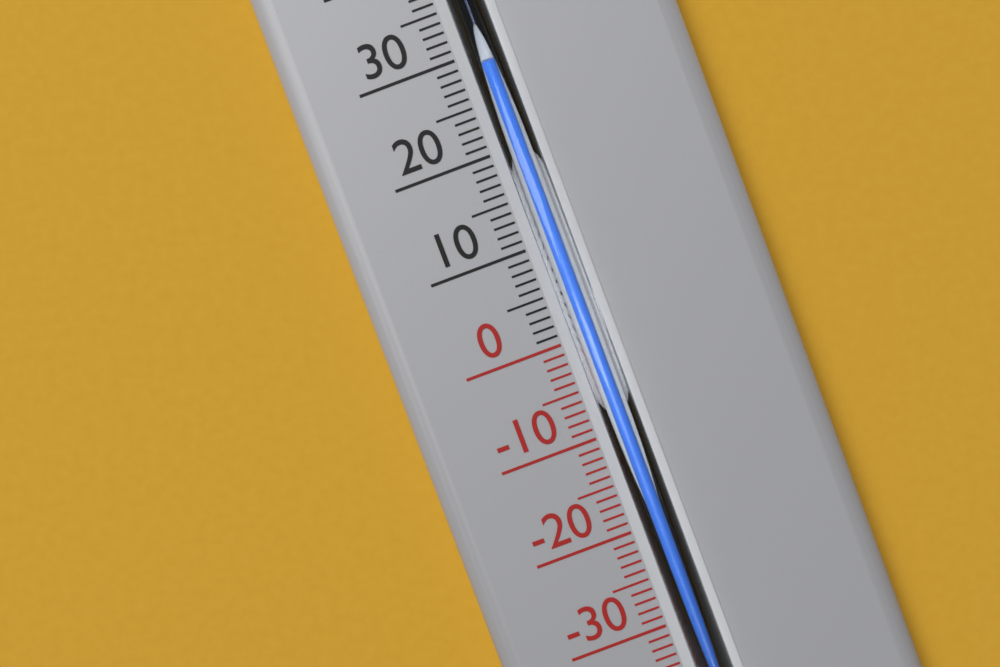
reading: 28 °C
